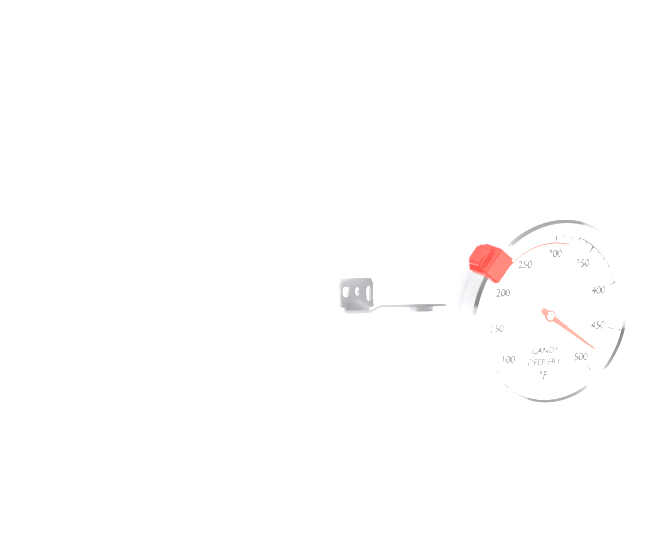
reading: 480 °F
